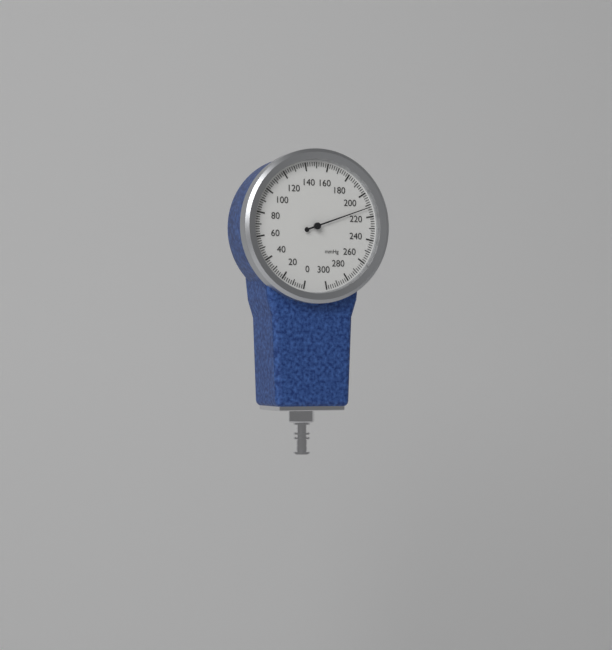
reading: 212 mmHg
